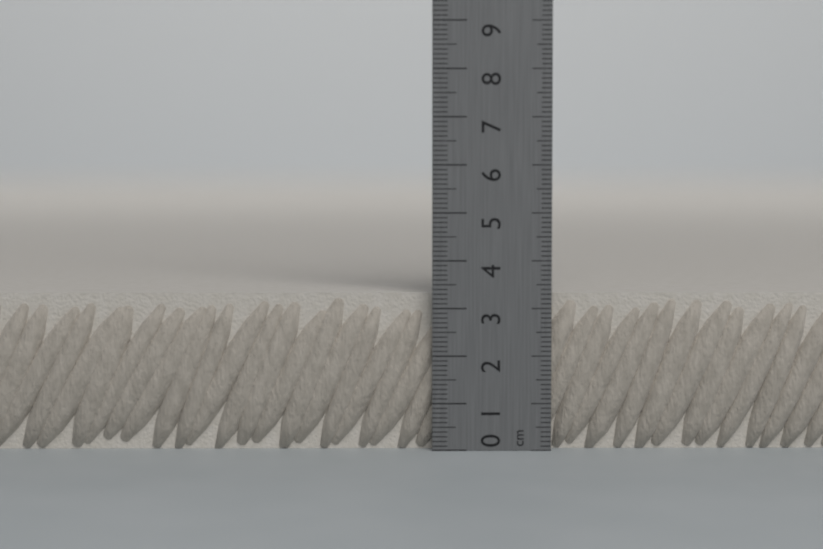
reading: 3.3 cm
